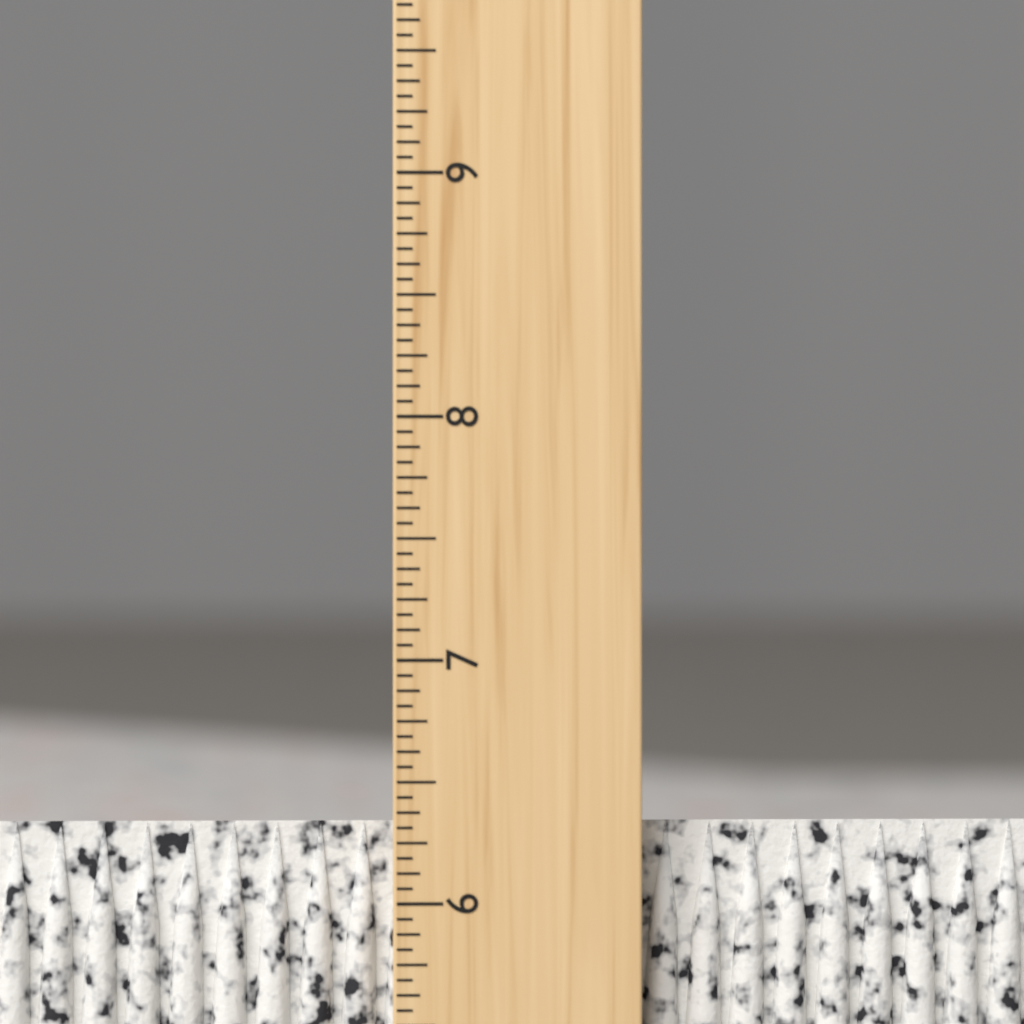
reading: 6.3125 inch
